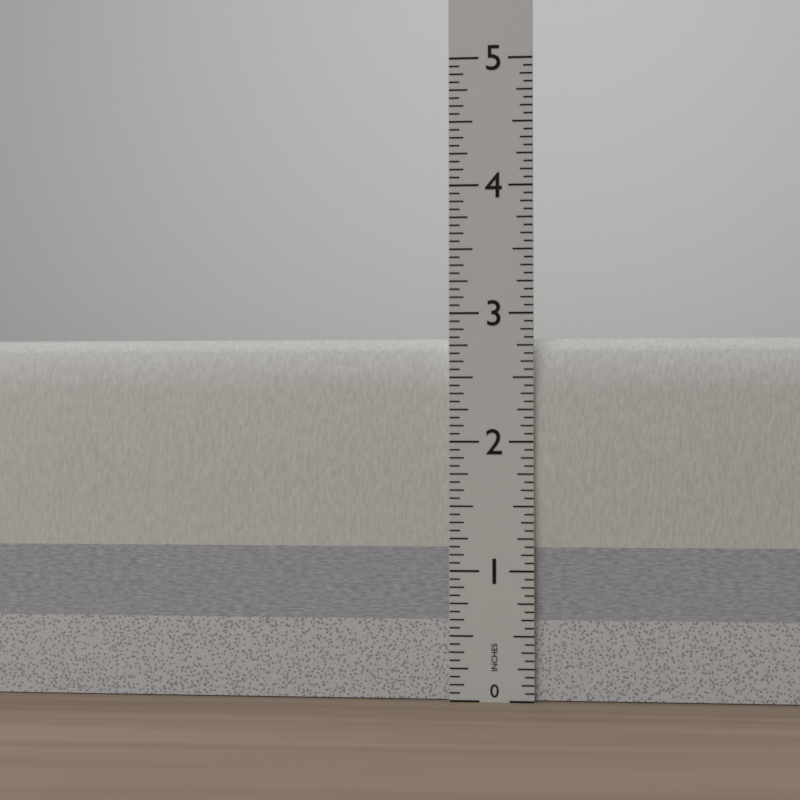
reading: 2.8125 in
